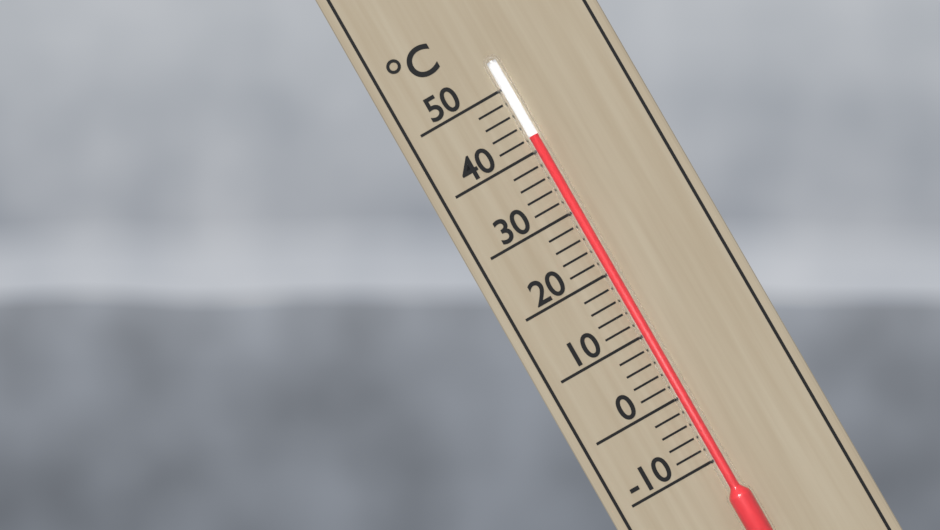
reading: 42 °C
